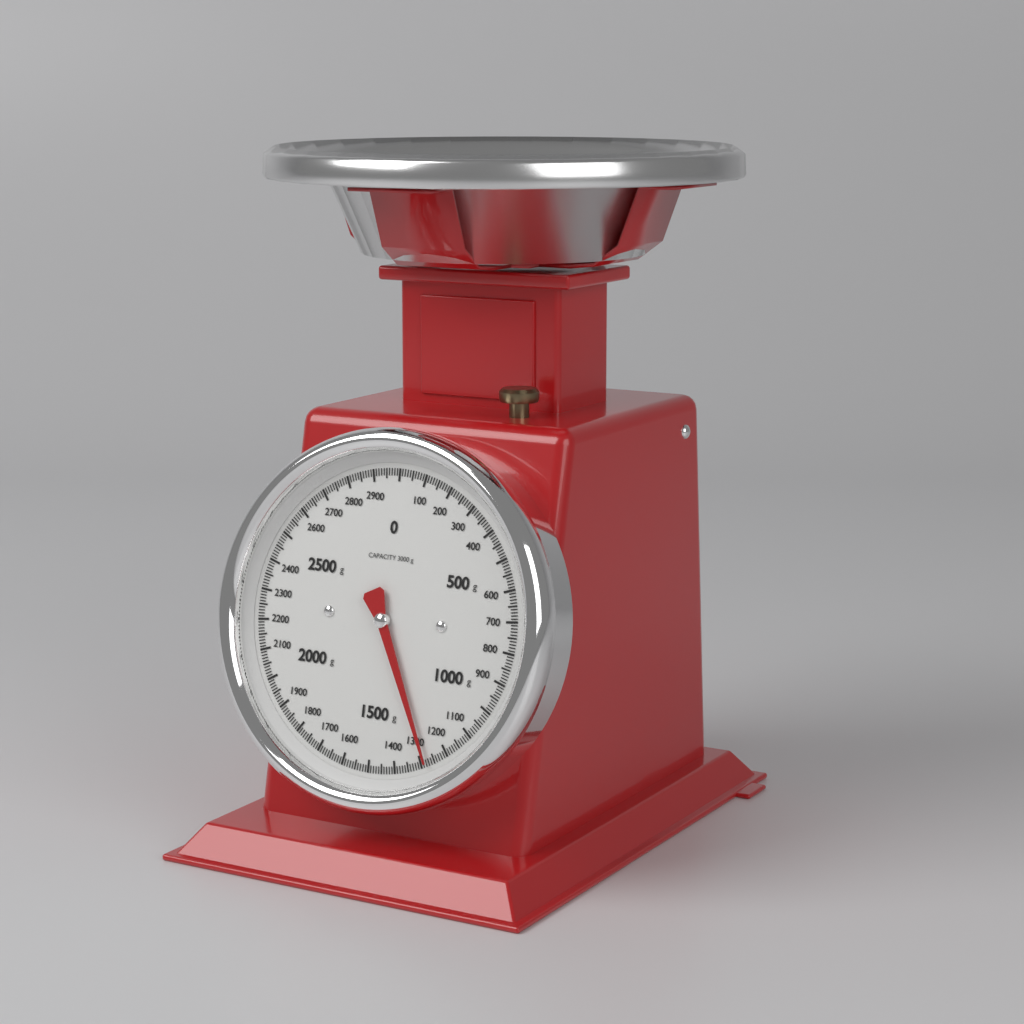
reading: 1280 g
